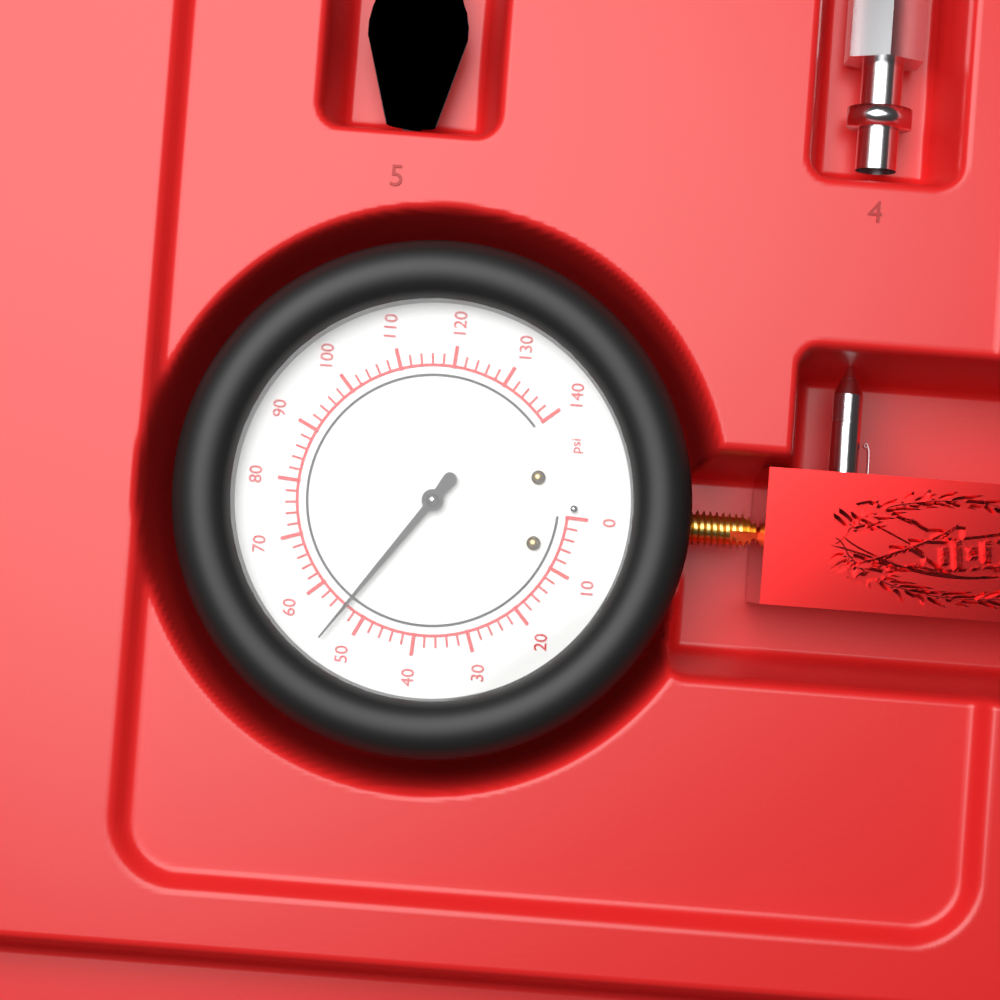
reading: 54 psi
